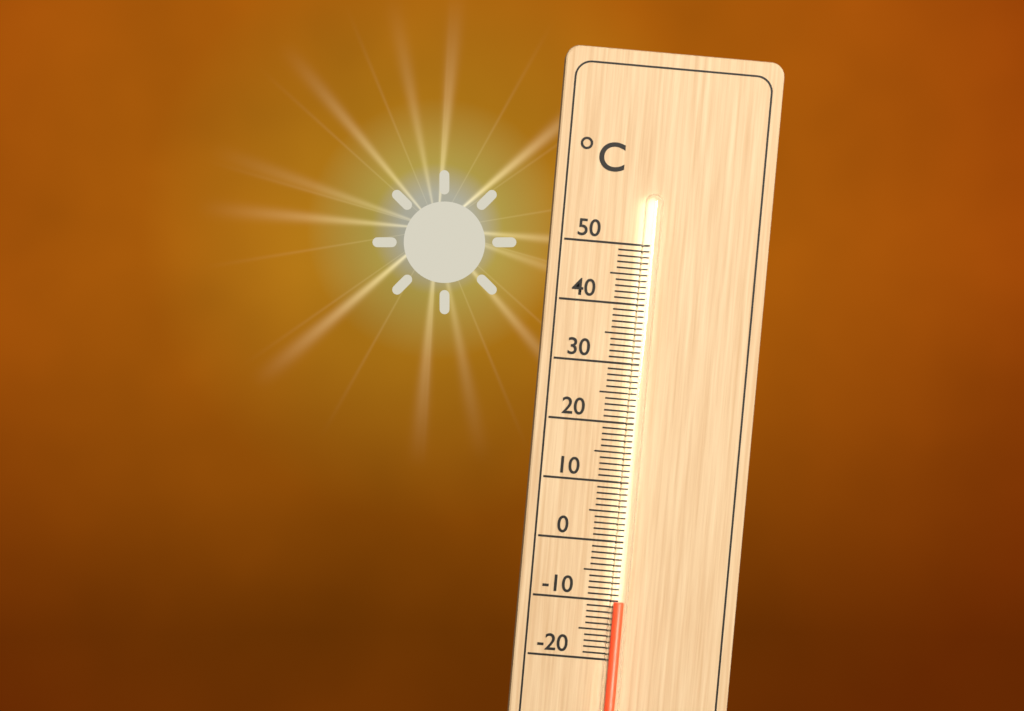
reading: -10 °C
